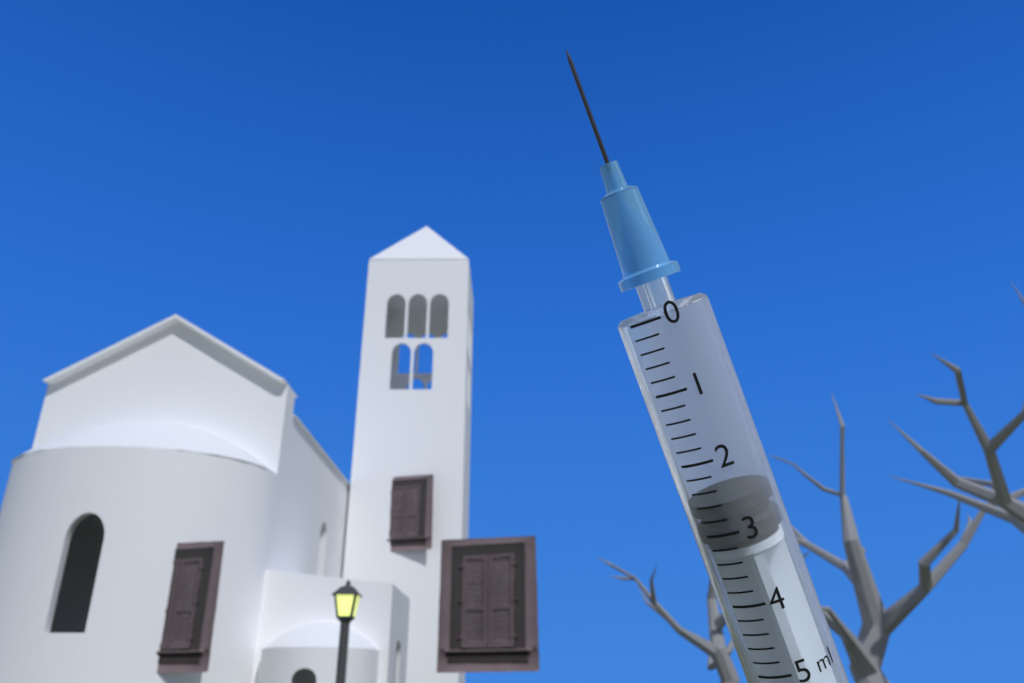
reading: 2.6 ml
